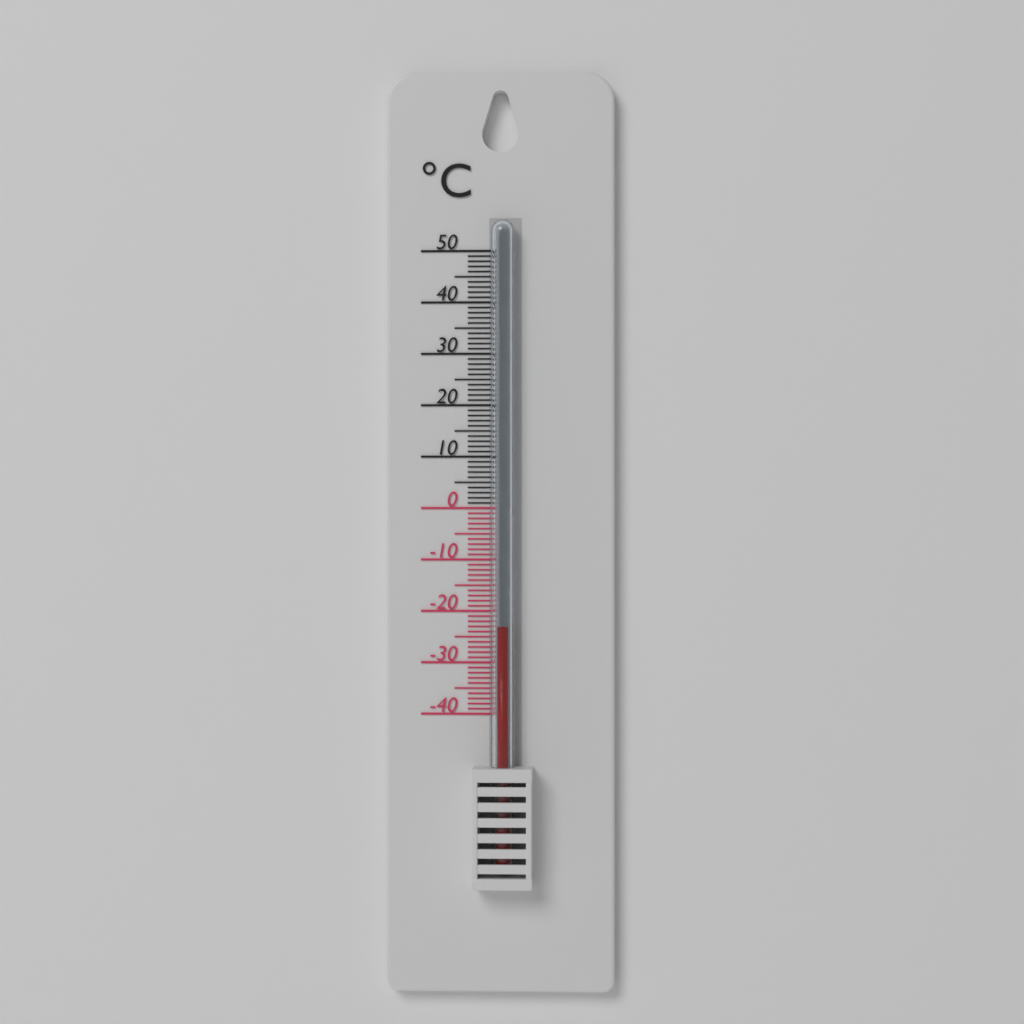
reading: -23 °C
